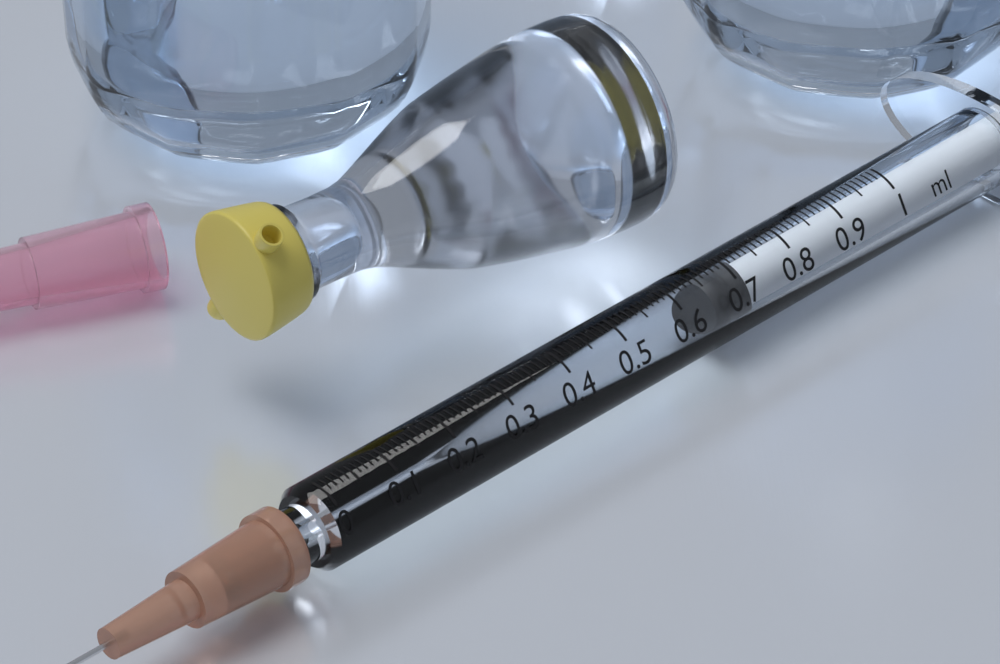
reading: 0.66 ml
